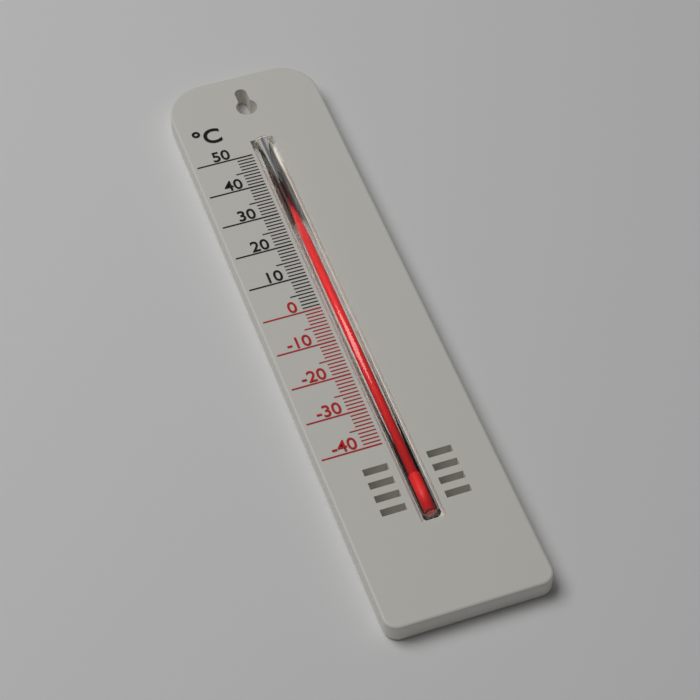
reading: 46 °C
